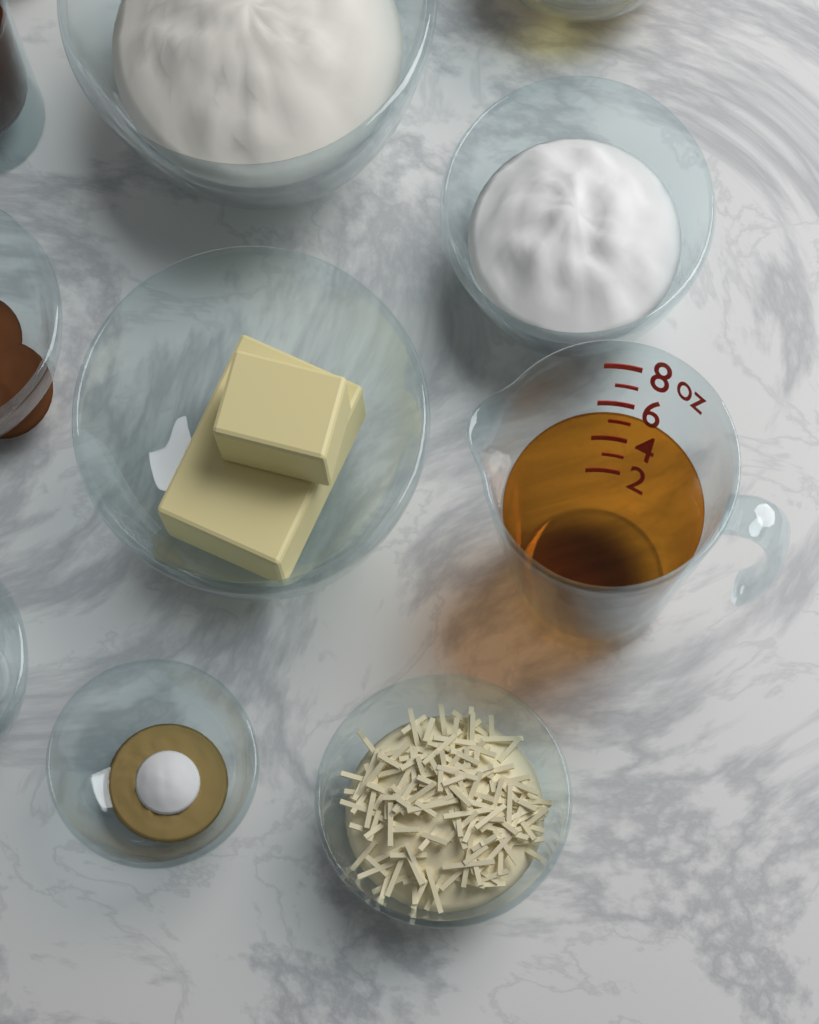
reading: 6 oz
